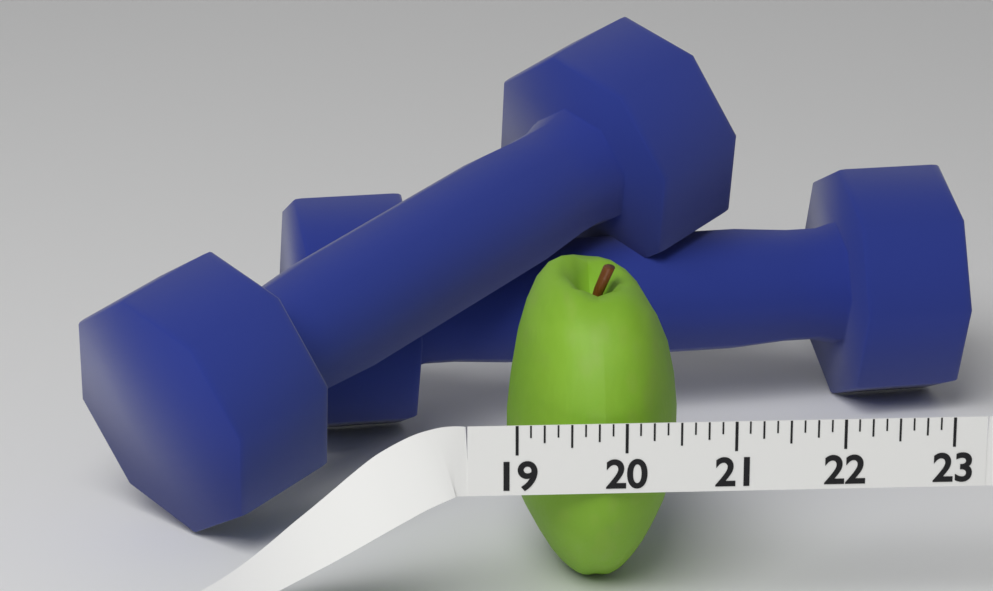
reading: 20.625 (no unit)
